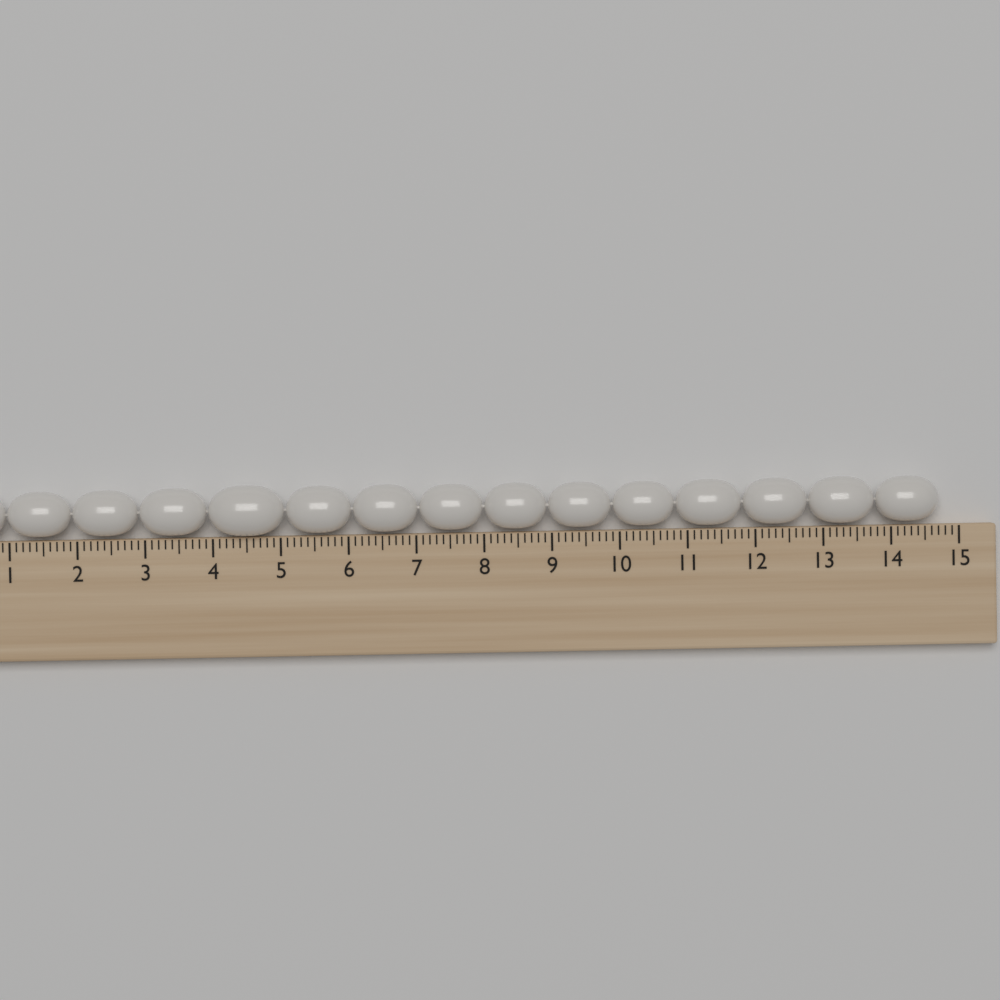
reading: 14.7 cm
